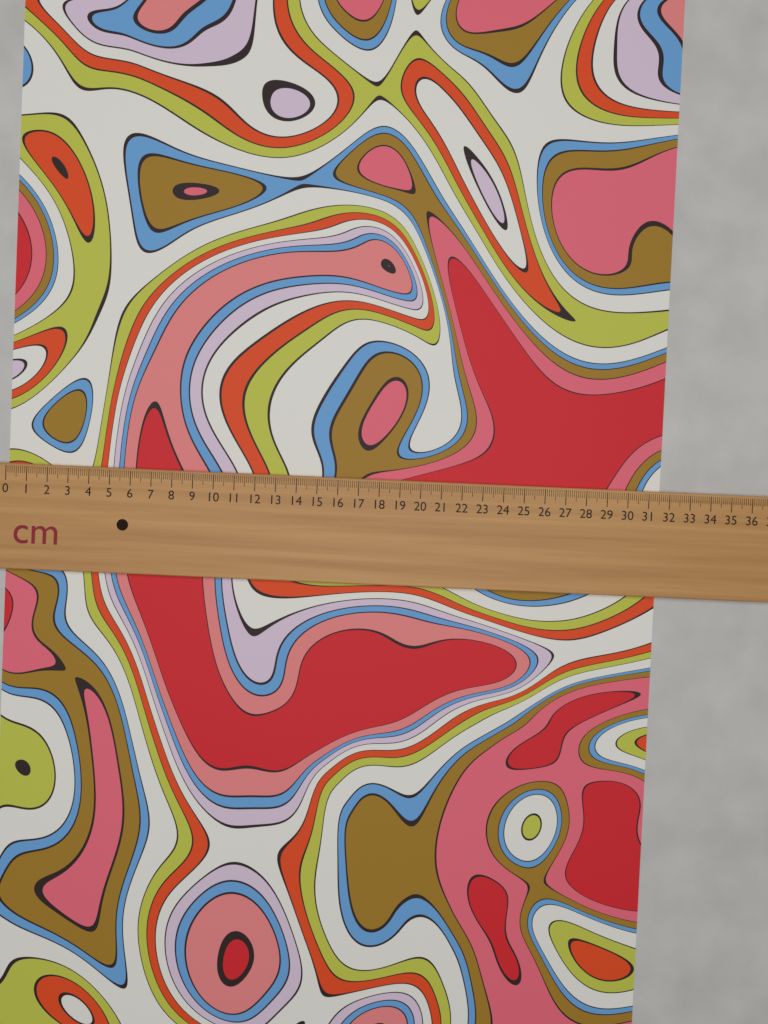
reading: 31.6 cm
